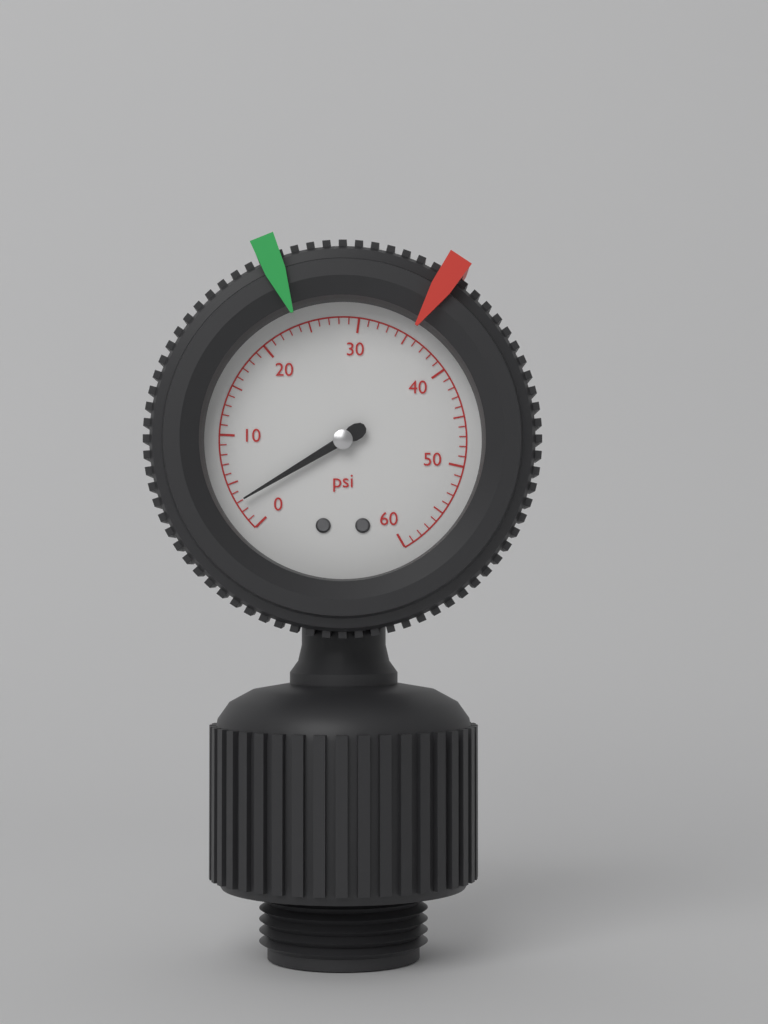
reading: 3 psi
